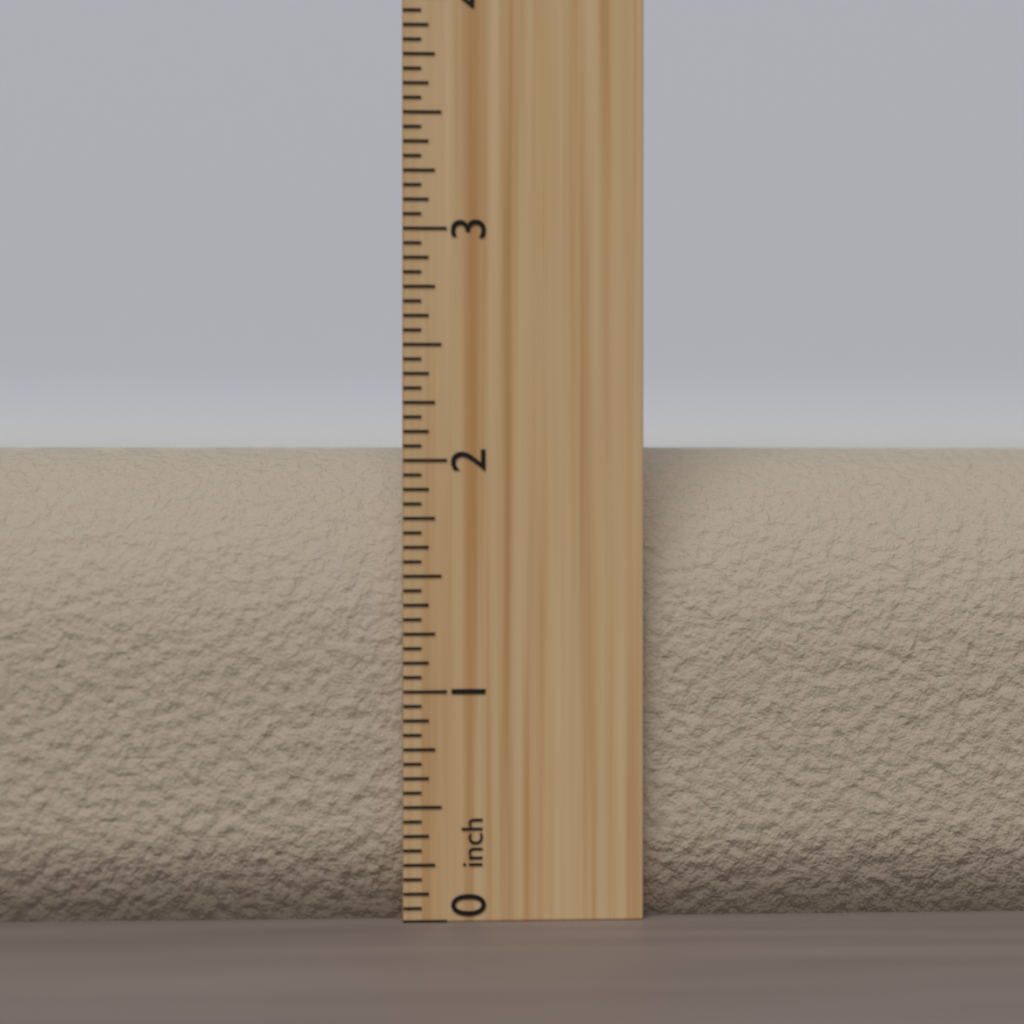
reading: 2.0625 inch
